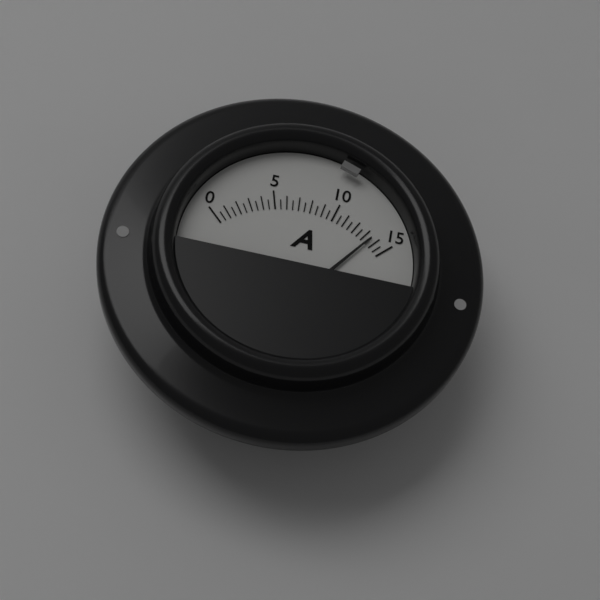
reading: 13.5 A
